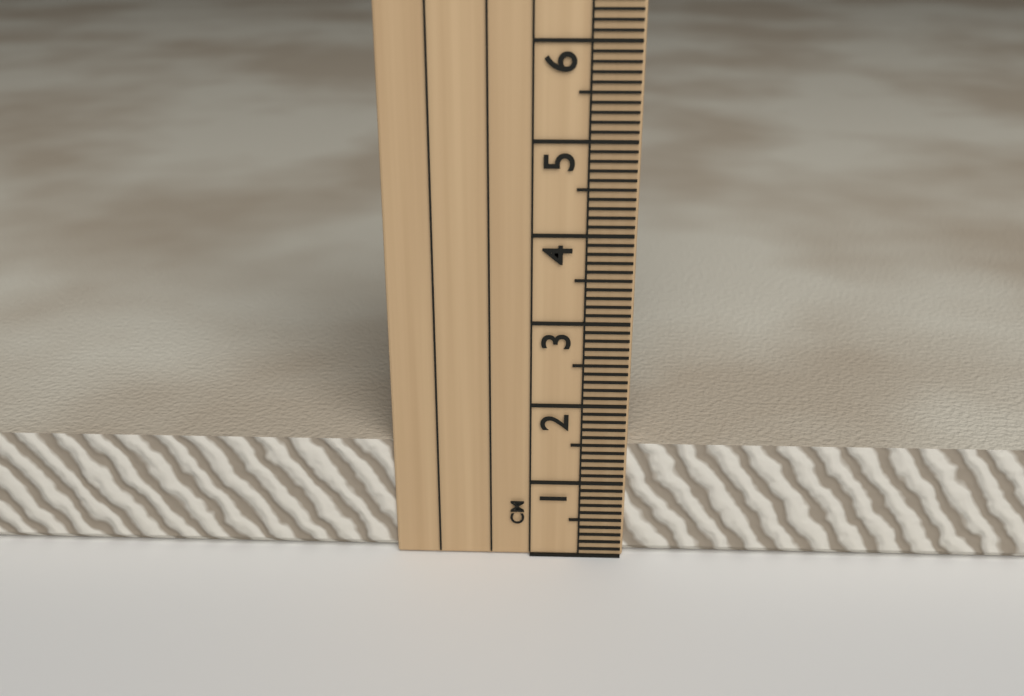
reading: 1.5 cm
